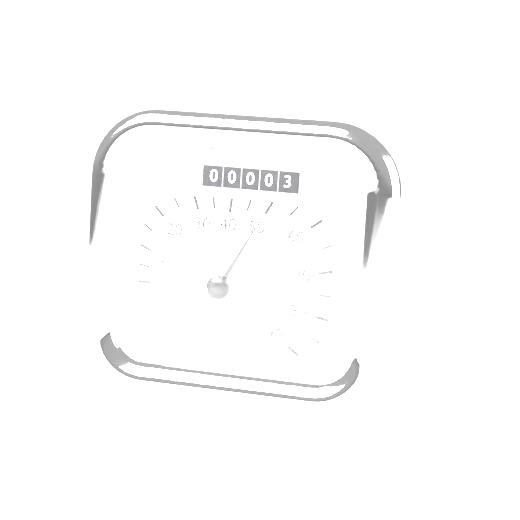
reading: 50 km/h
